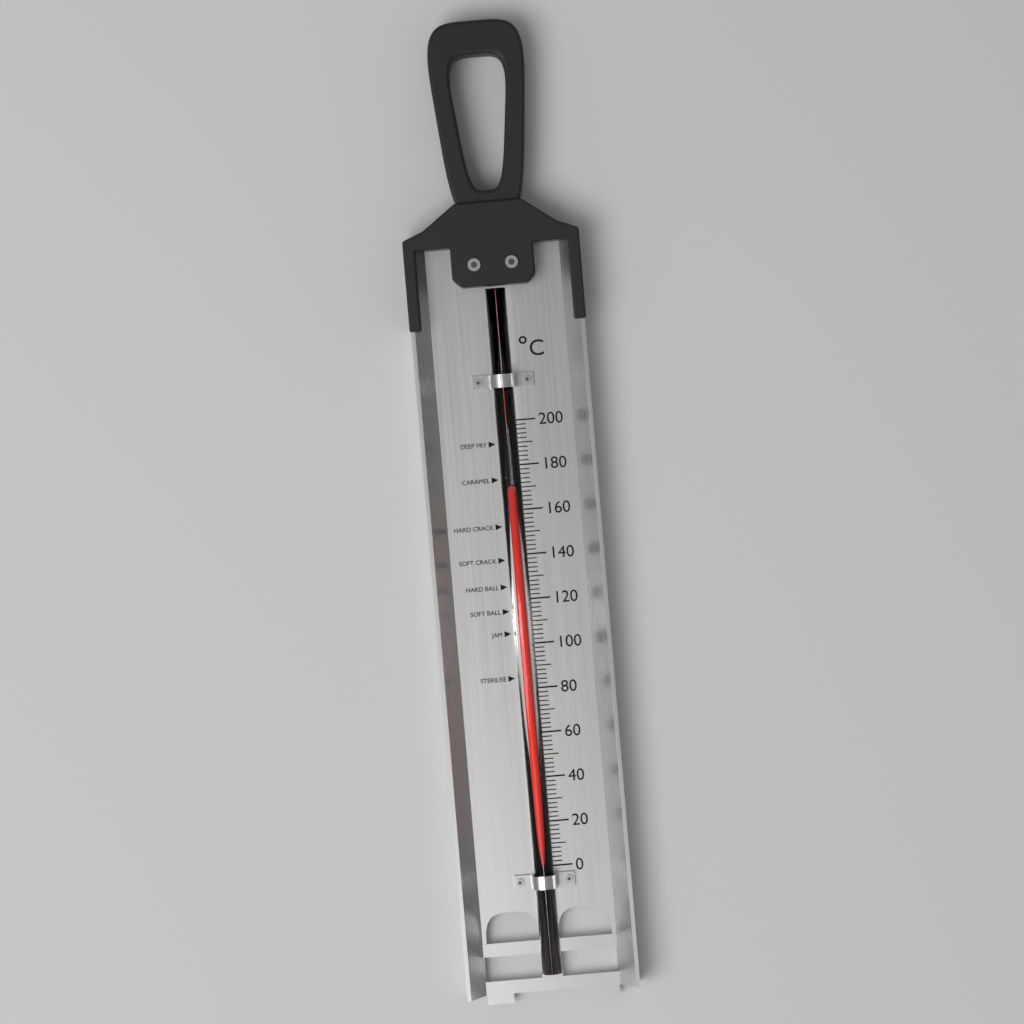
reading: 168 °C
